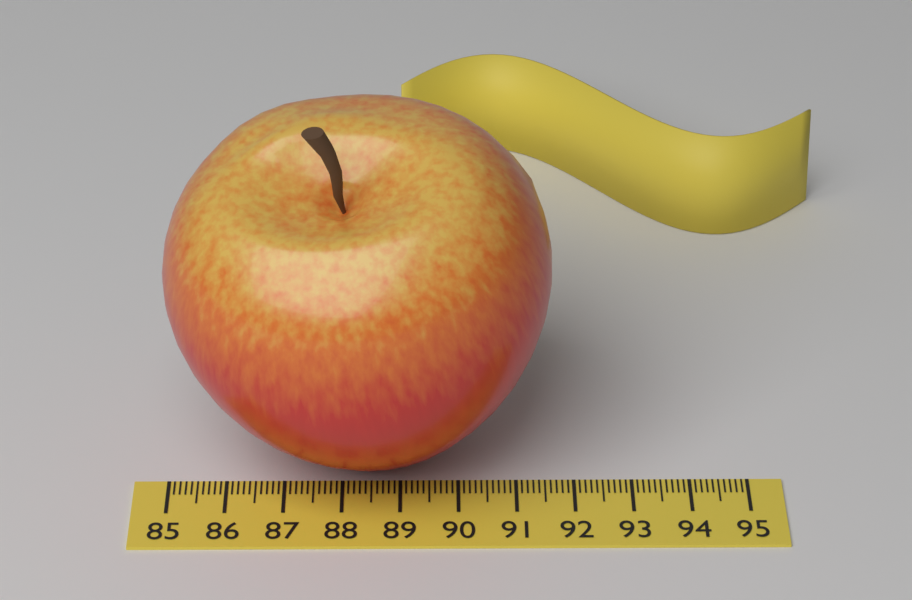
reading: 91.6 (no unit)
